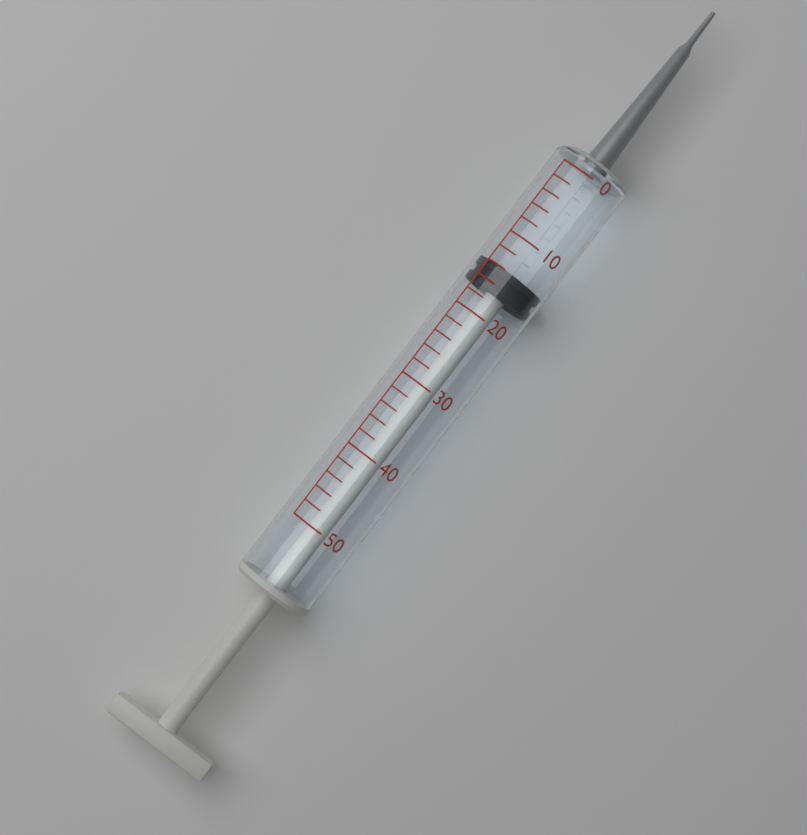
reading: 14 (no unit)
